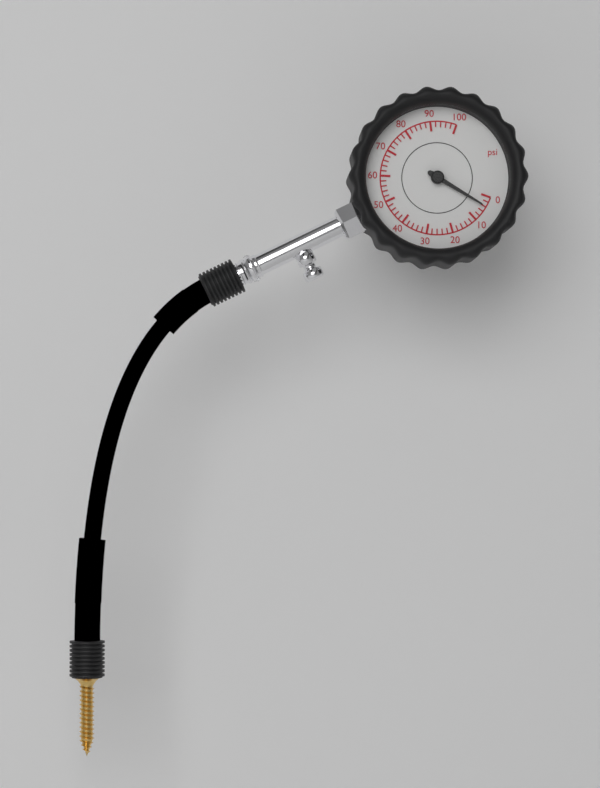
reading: 4 psi
